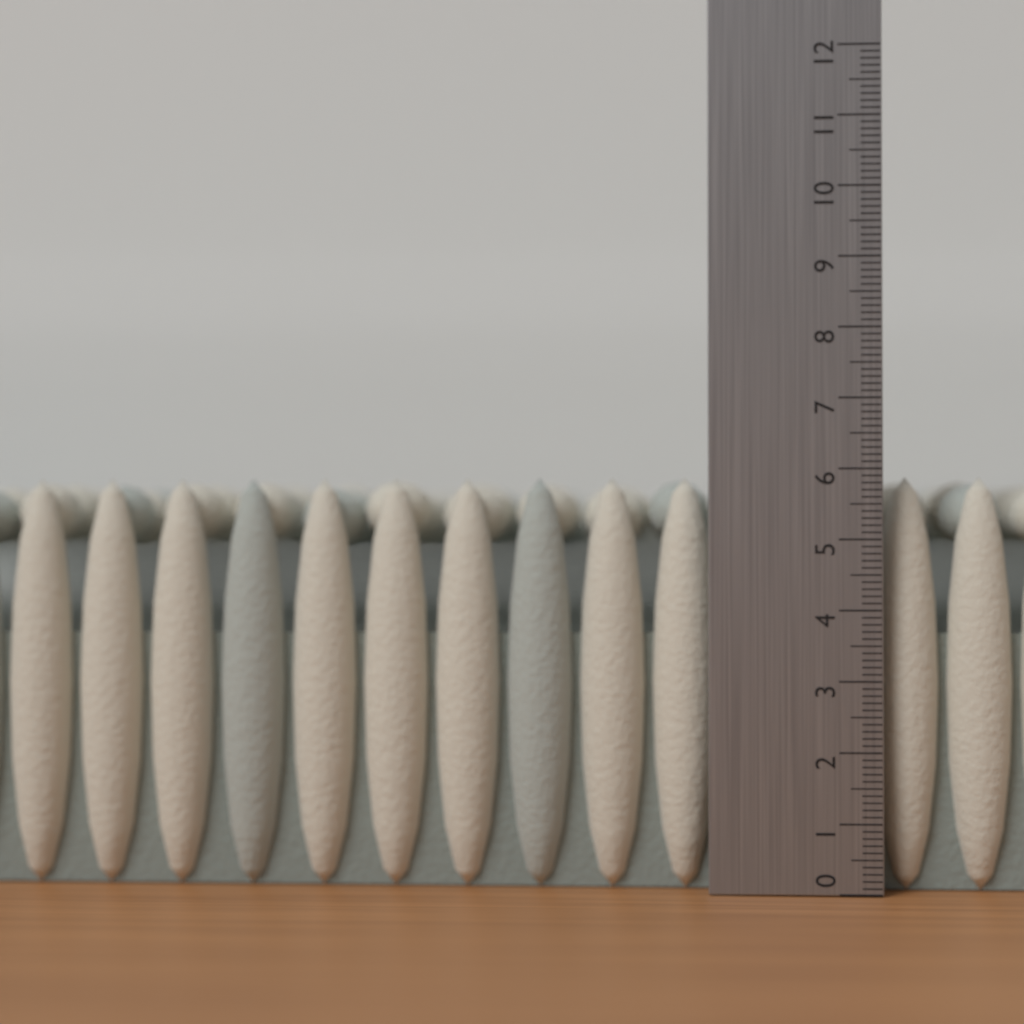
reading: 5.9 (no unit)
